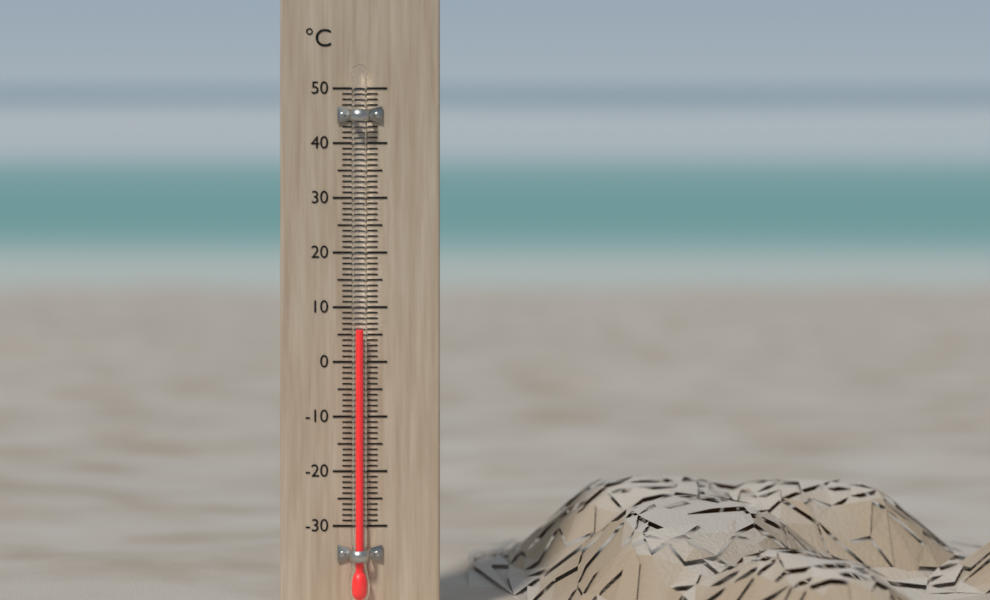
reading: 6 °C
